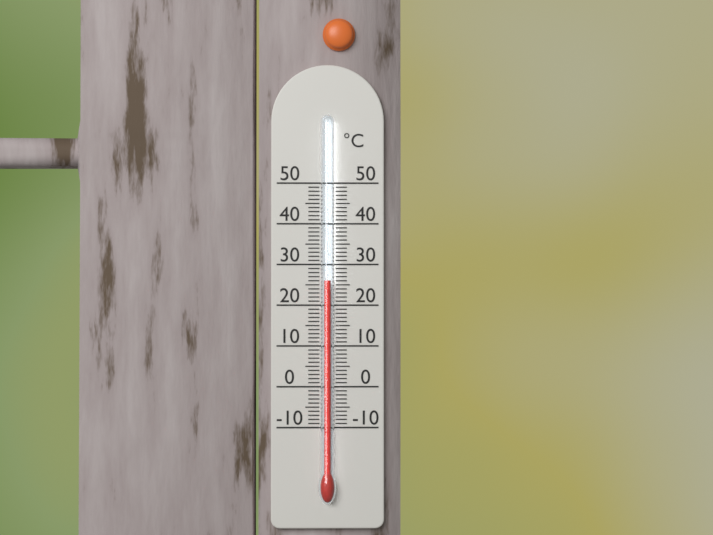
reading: 26 °C
